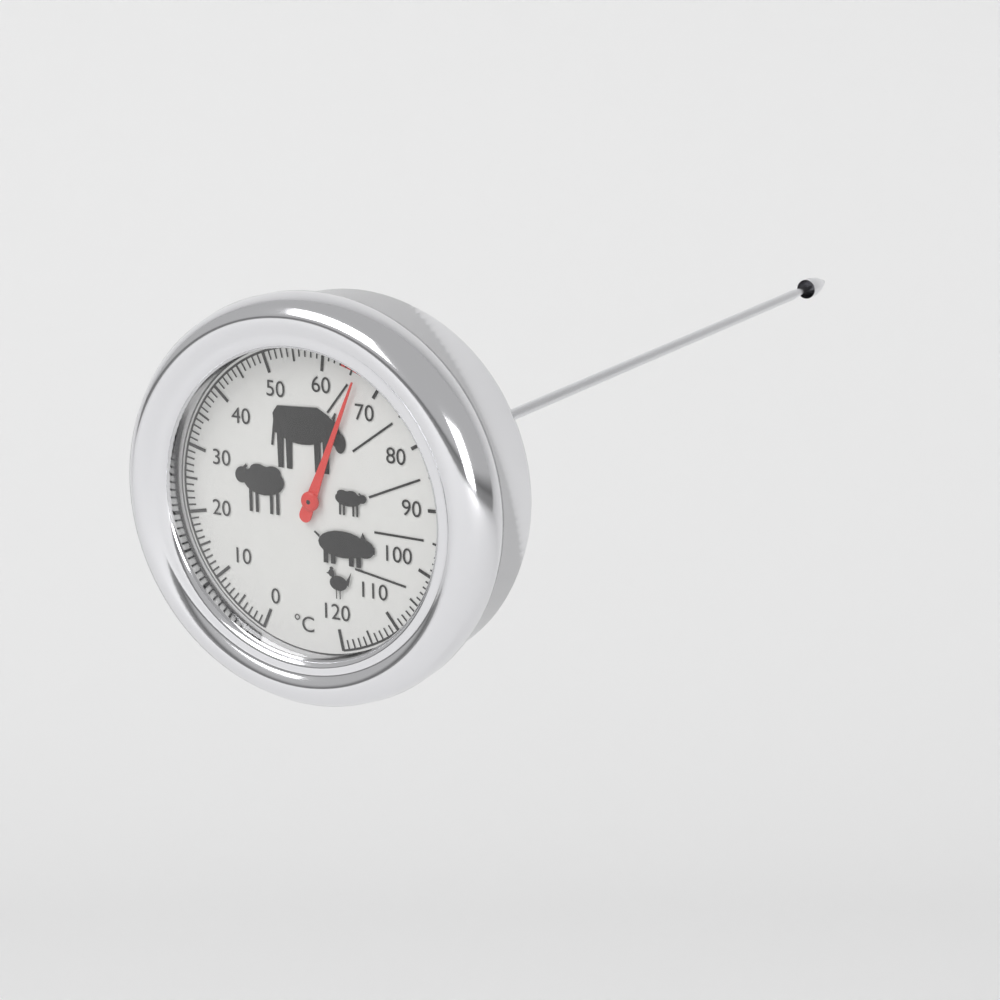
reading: 66 °C
